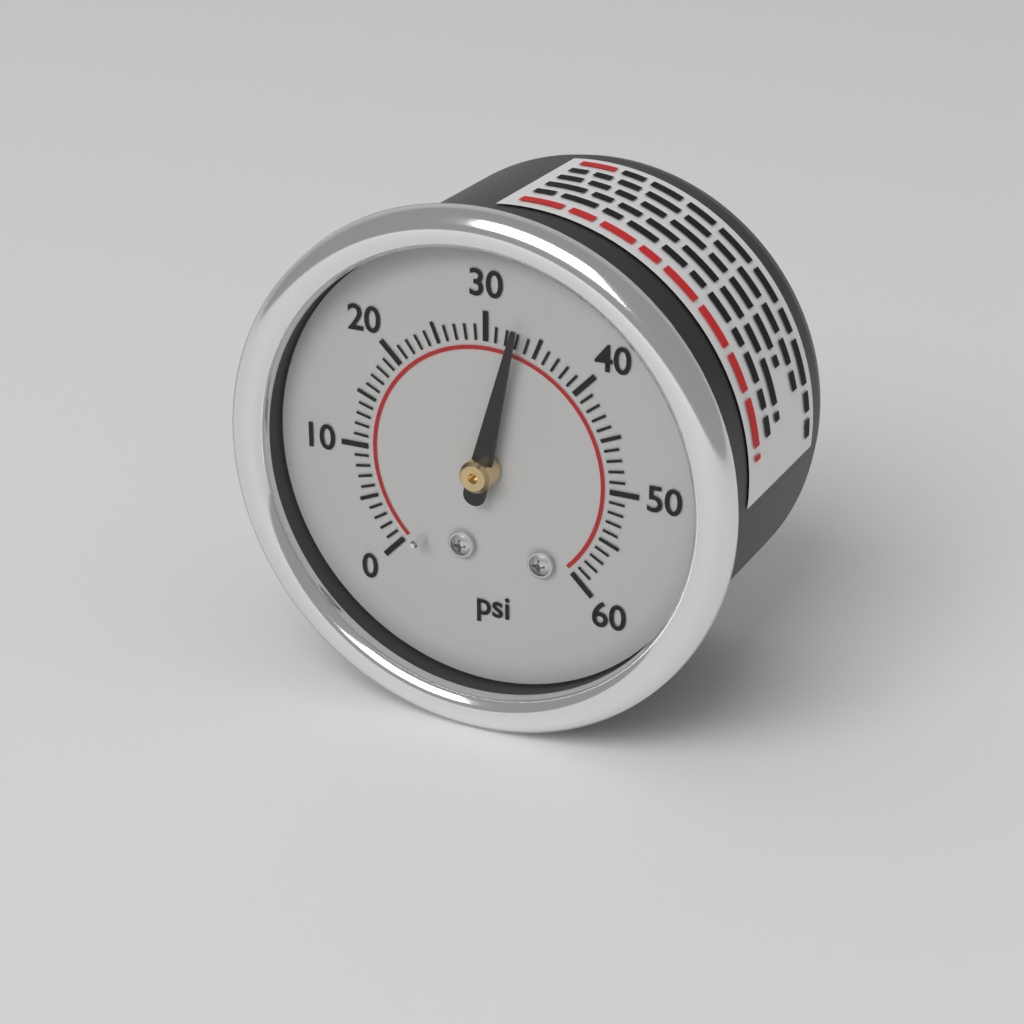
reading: 33 psi
